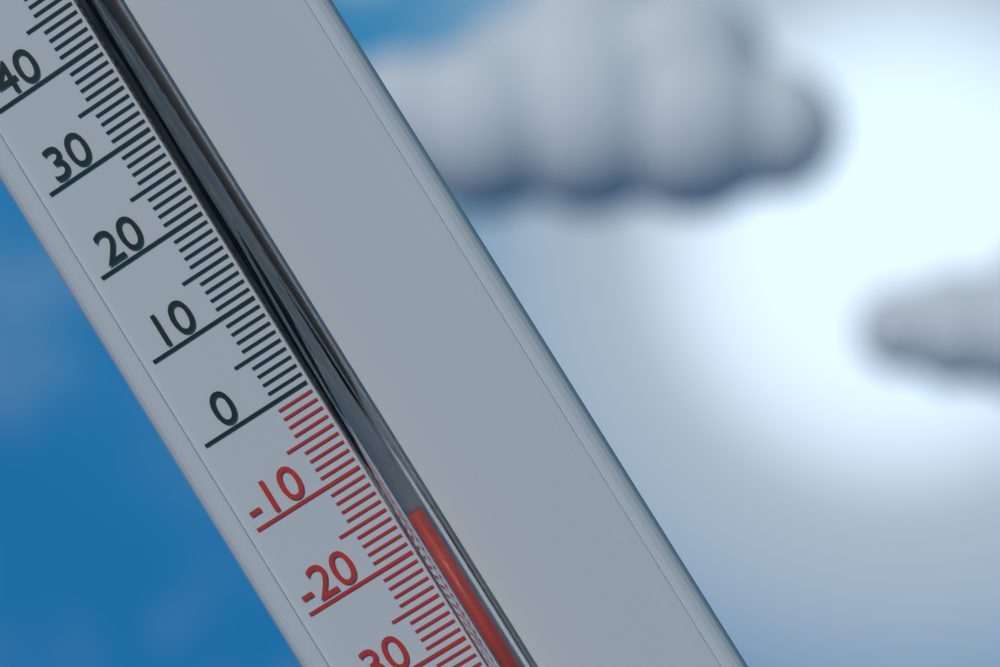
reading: -17 °C
